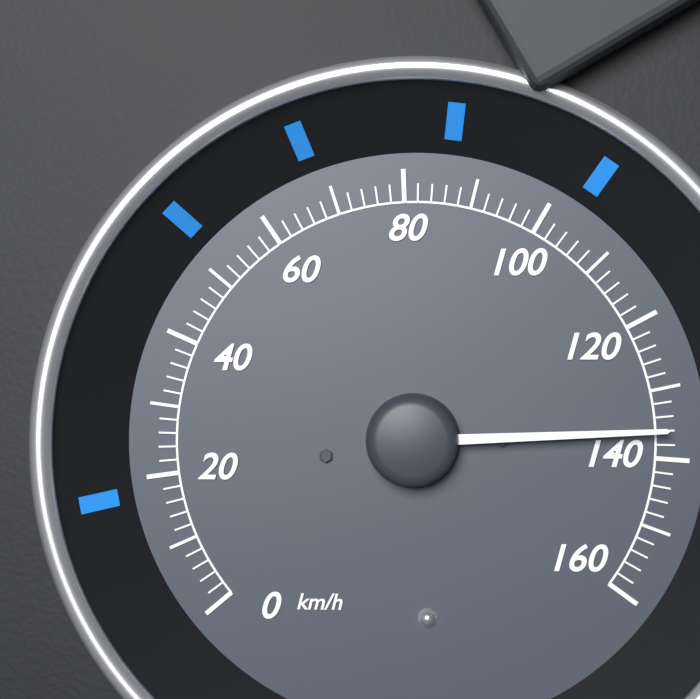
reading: 136 km/h
